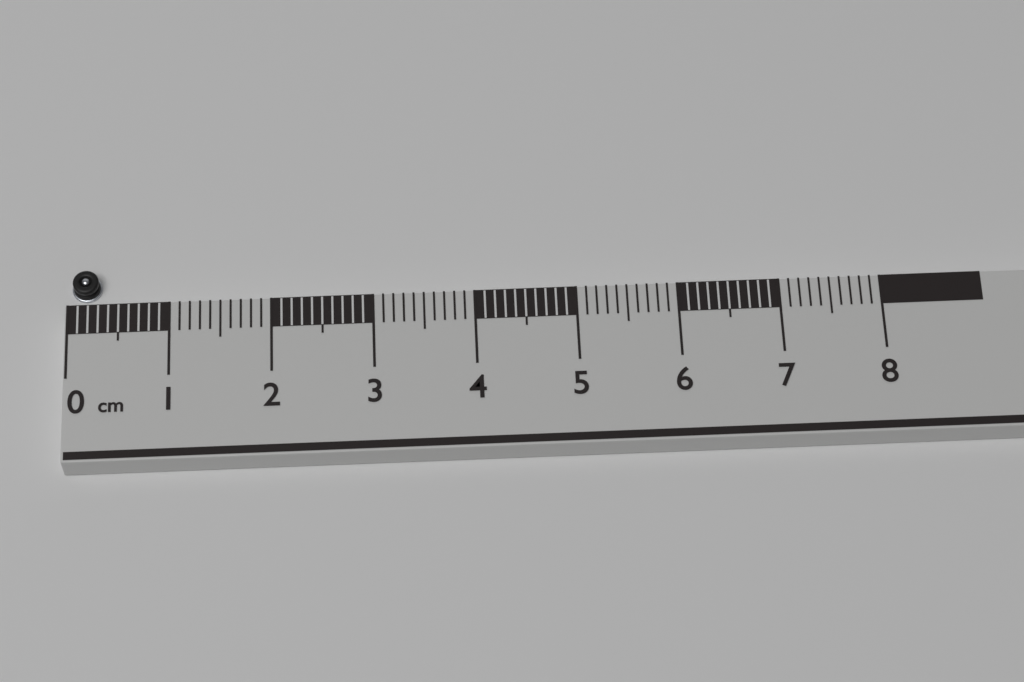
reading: 0.3 cm
